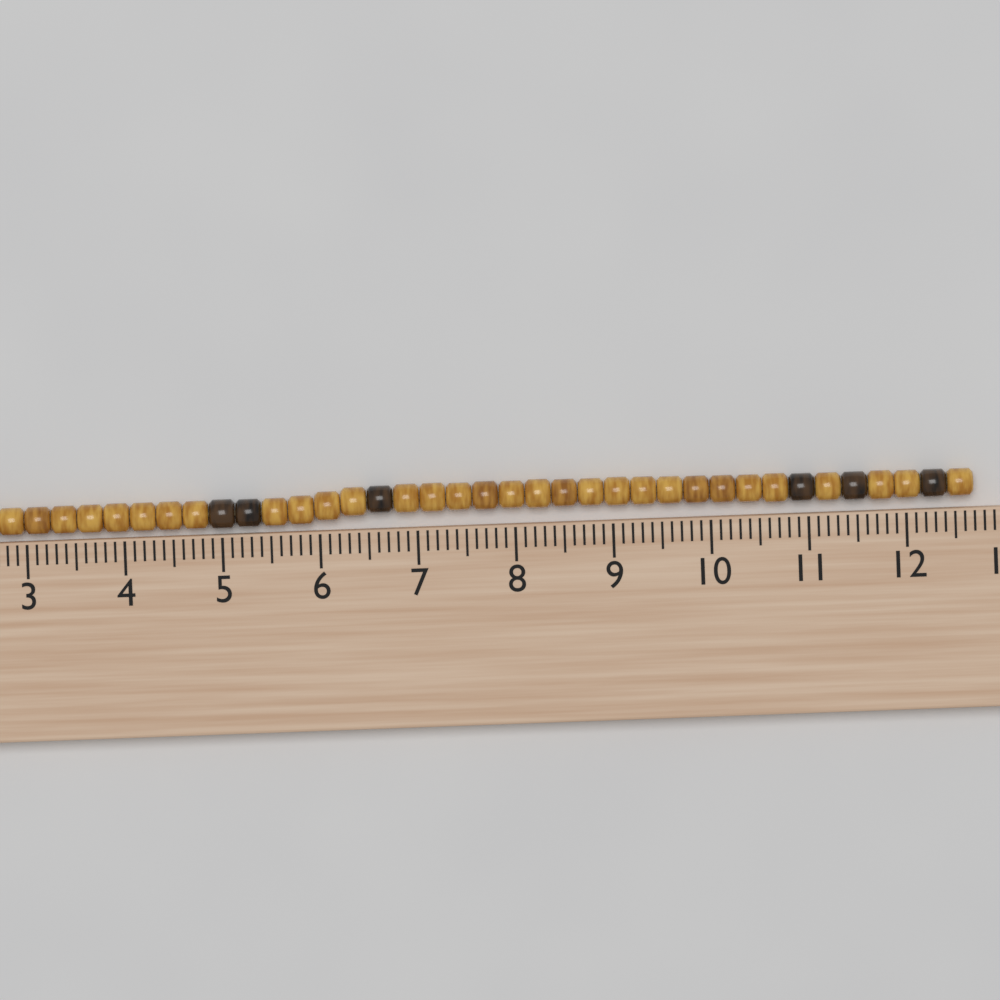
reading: 12.7 cm
